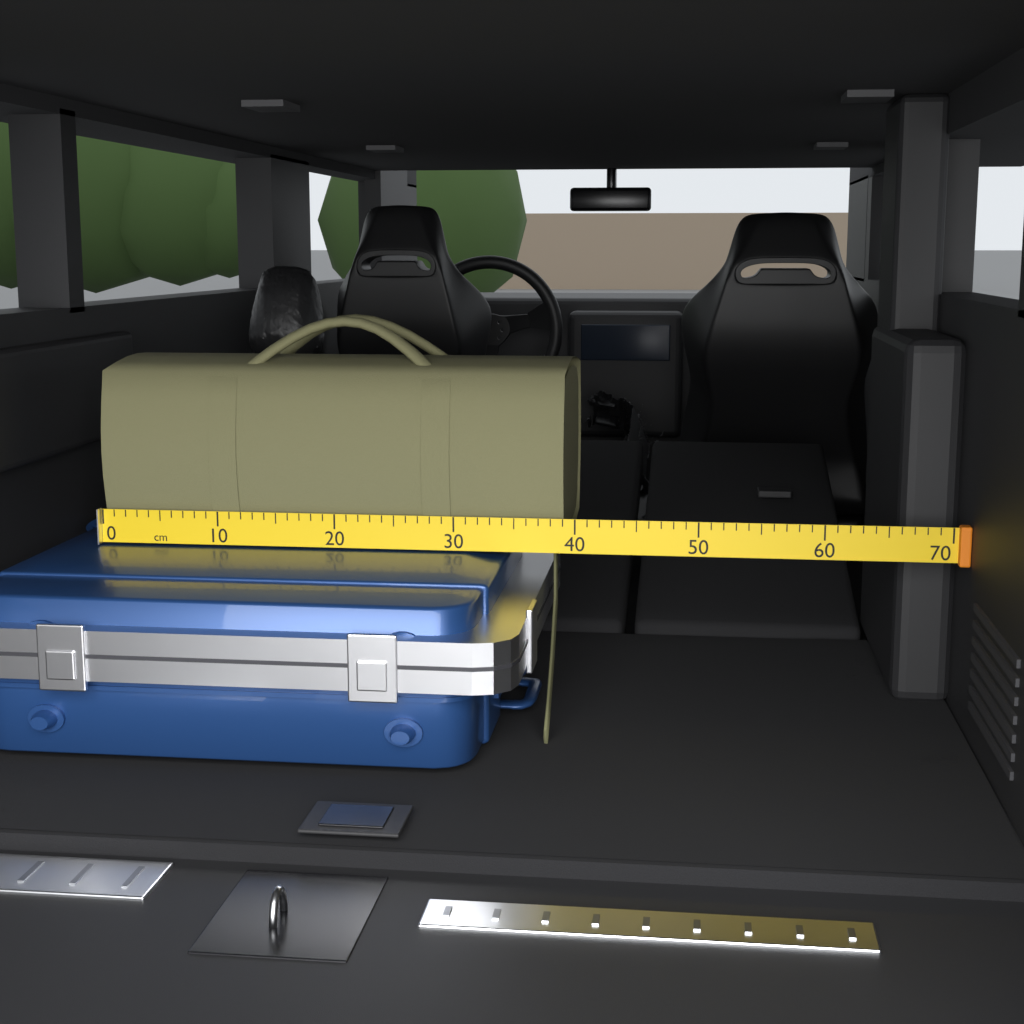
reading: 39 cm
